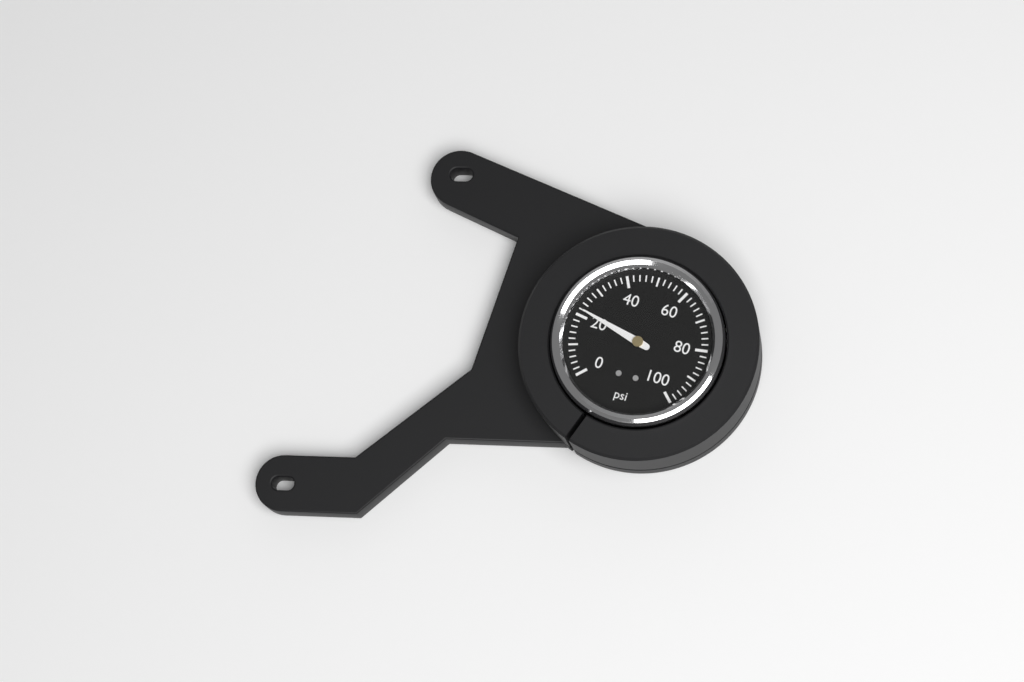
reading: 22 psi
